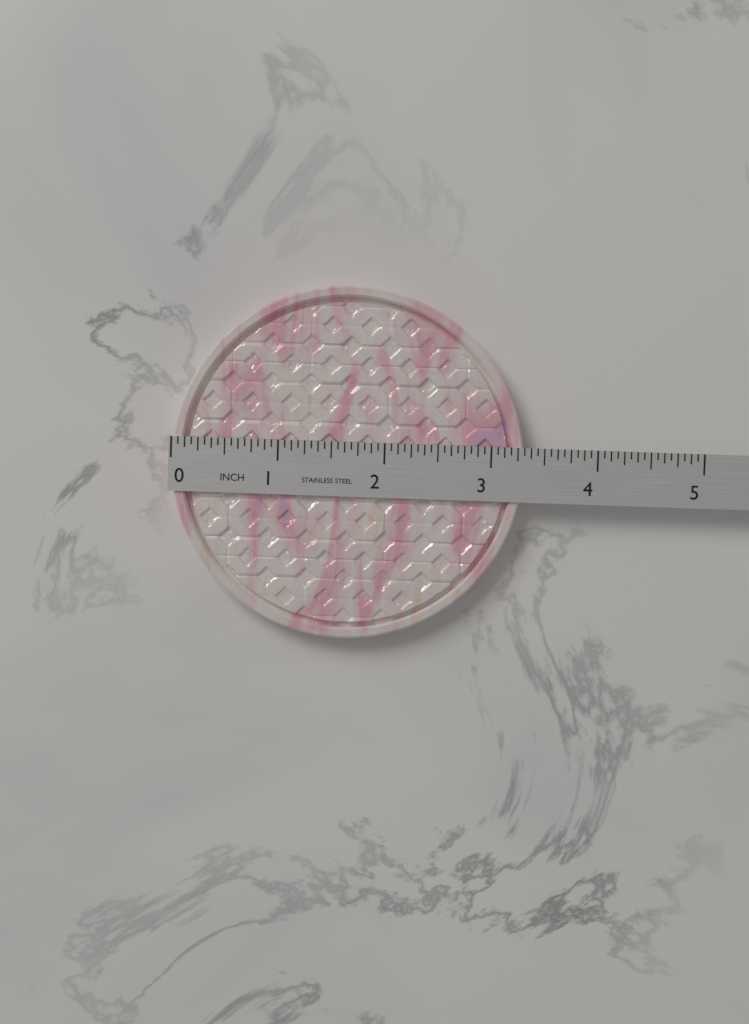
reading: 3.3125 in
